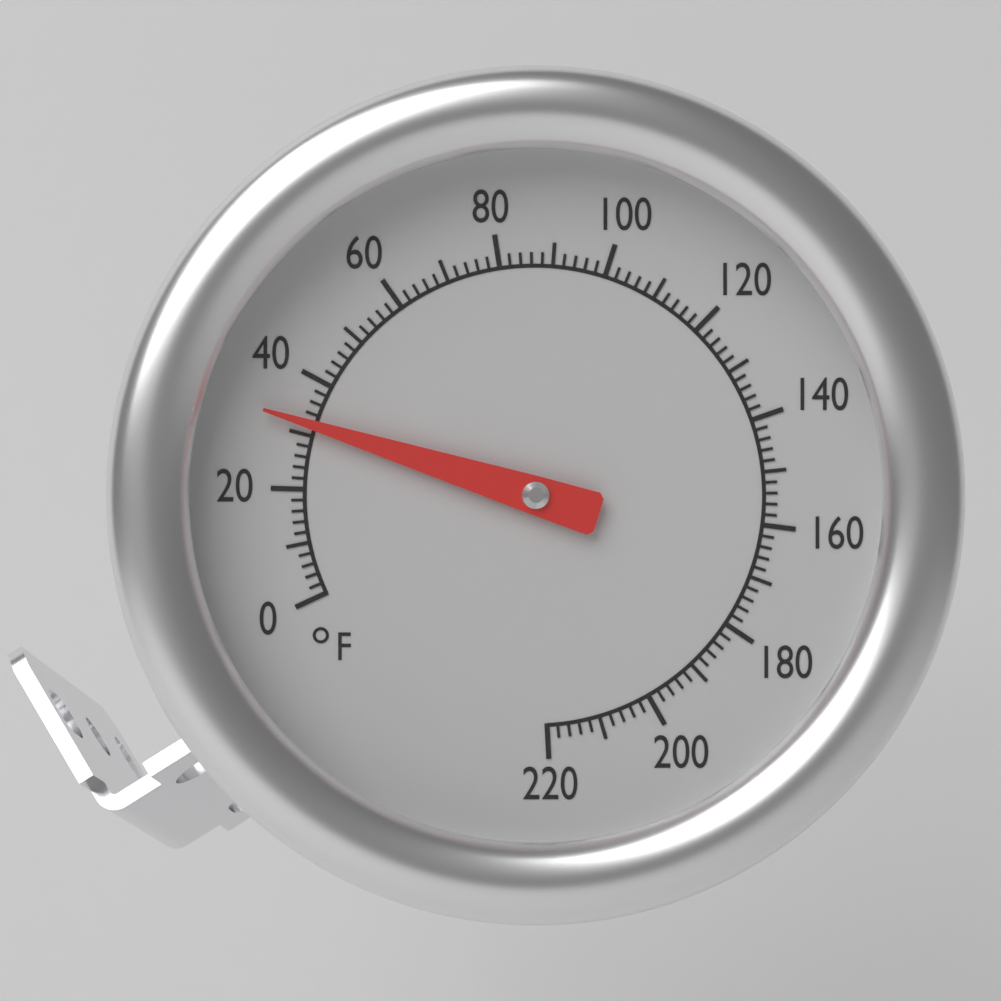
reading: 32 °F
